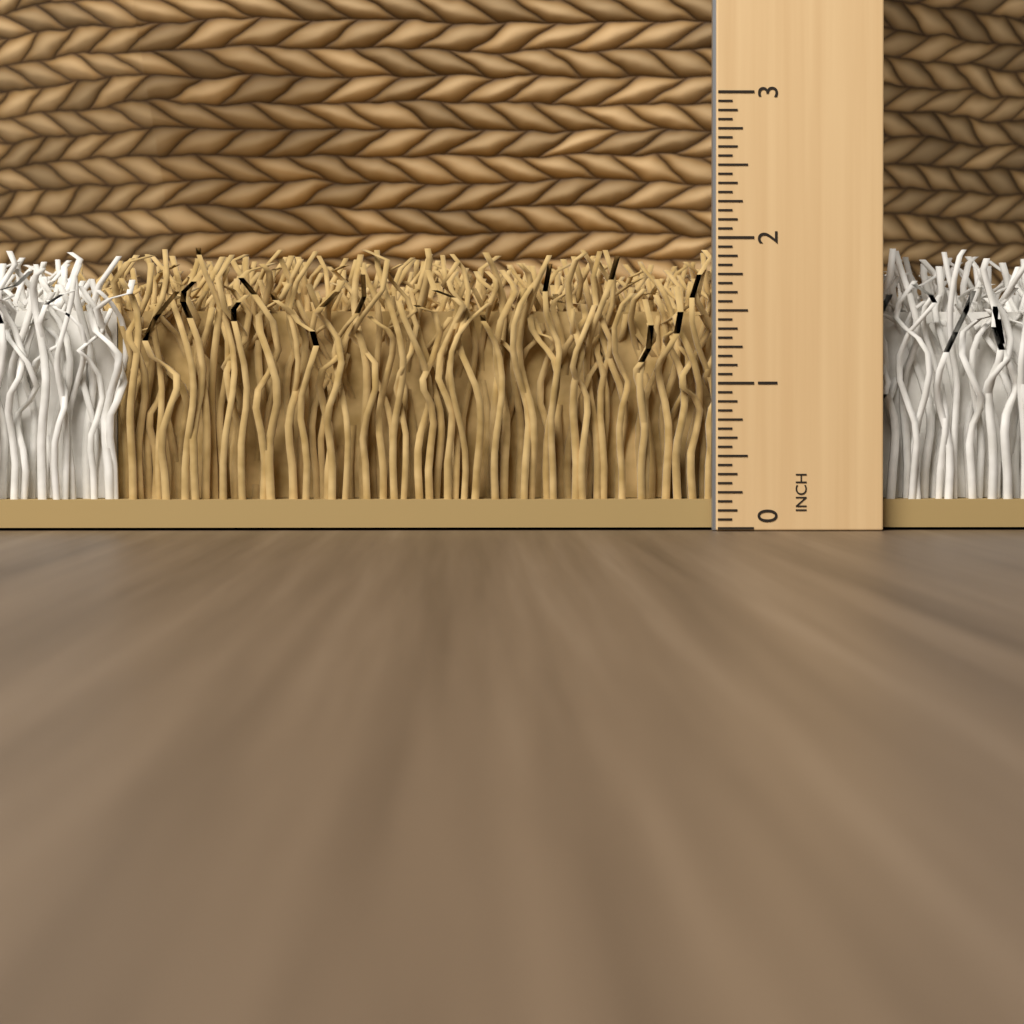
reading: 1.9375 in
